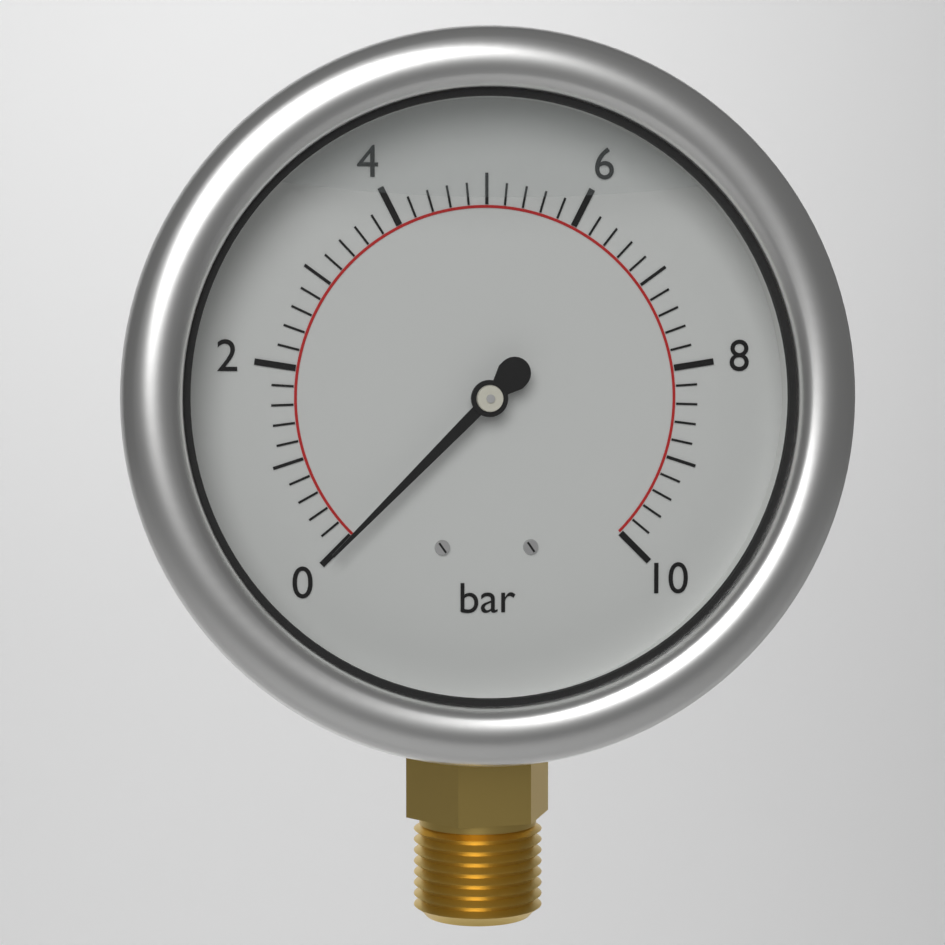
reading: 0.0 bar
